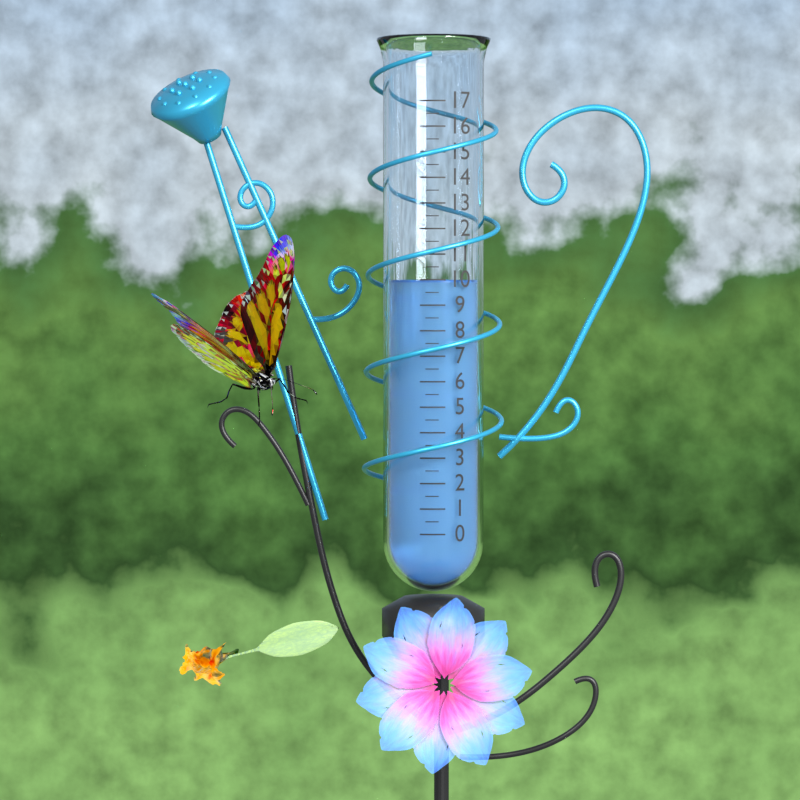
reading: 10.0 (no unit)
